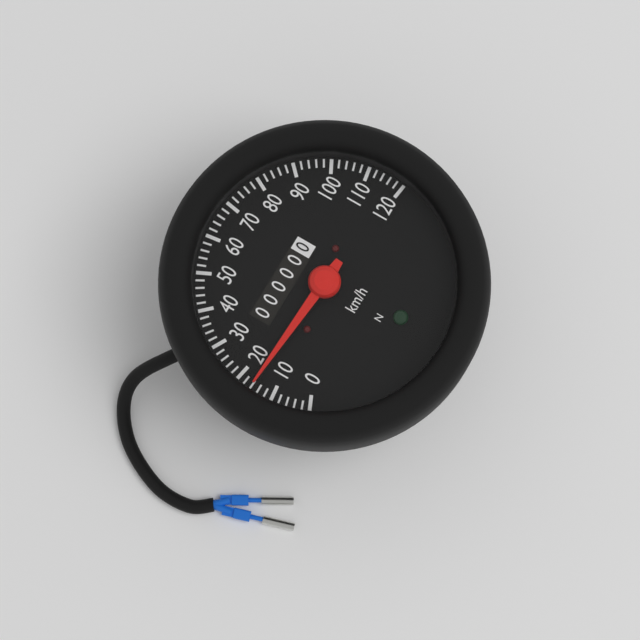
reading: 16 km/h
